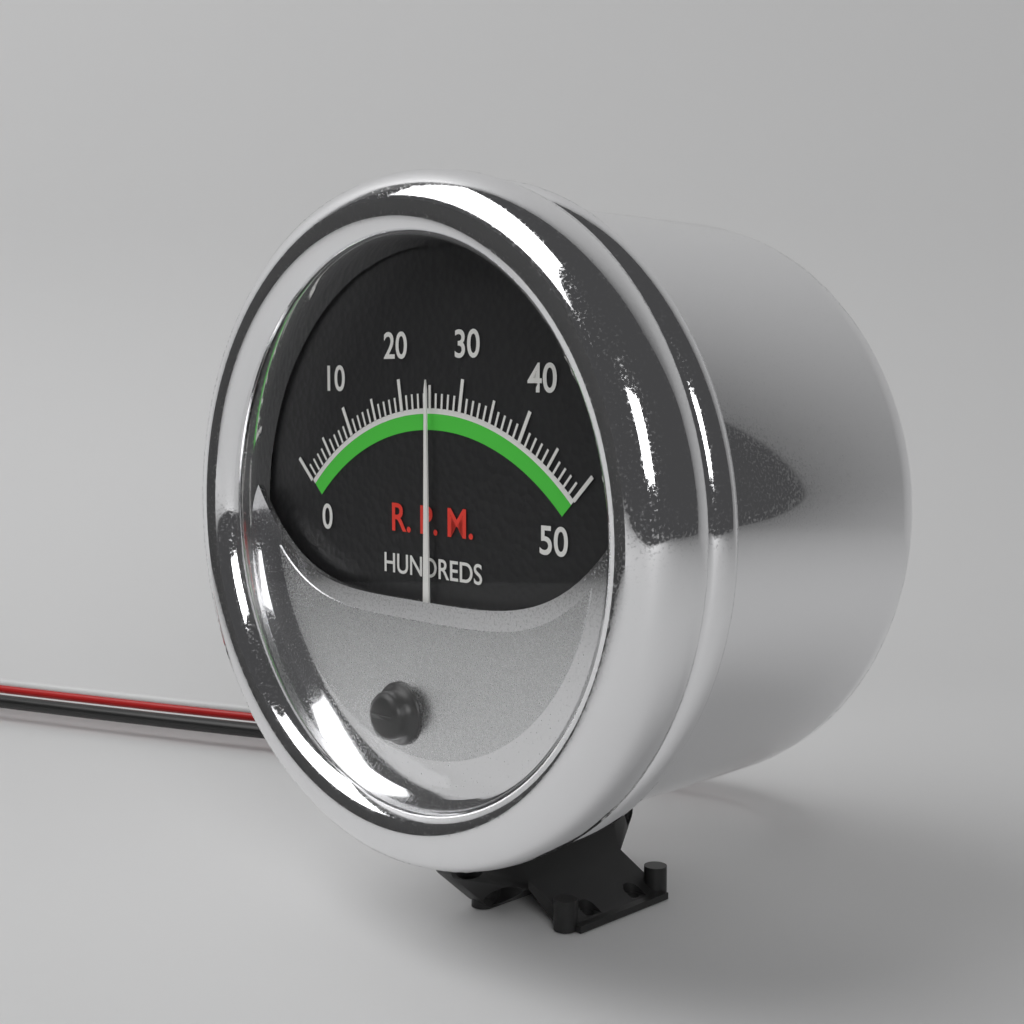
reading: 25 RPM x100
